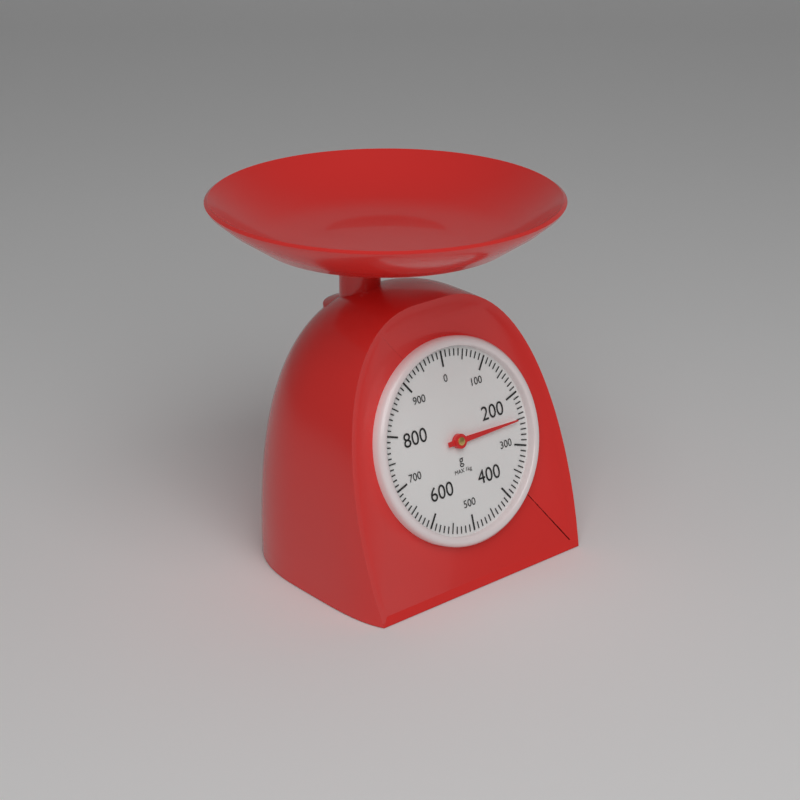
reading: 250 g
